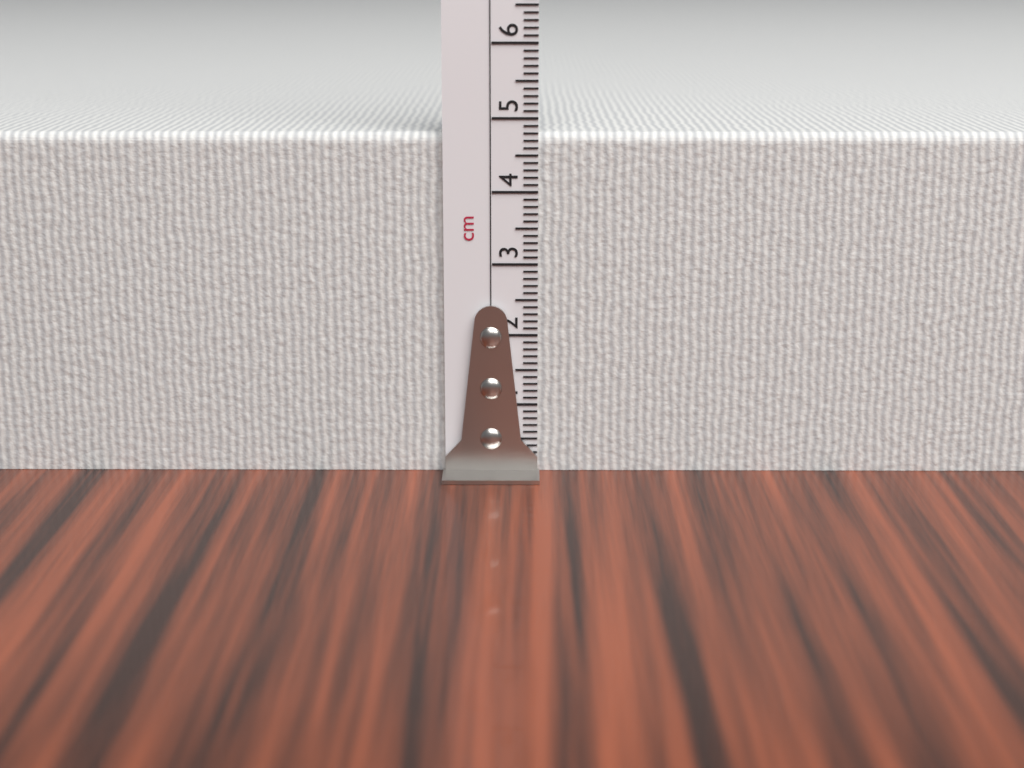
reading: 4.8 cm
